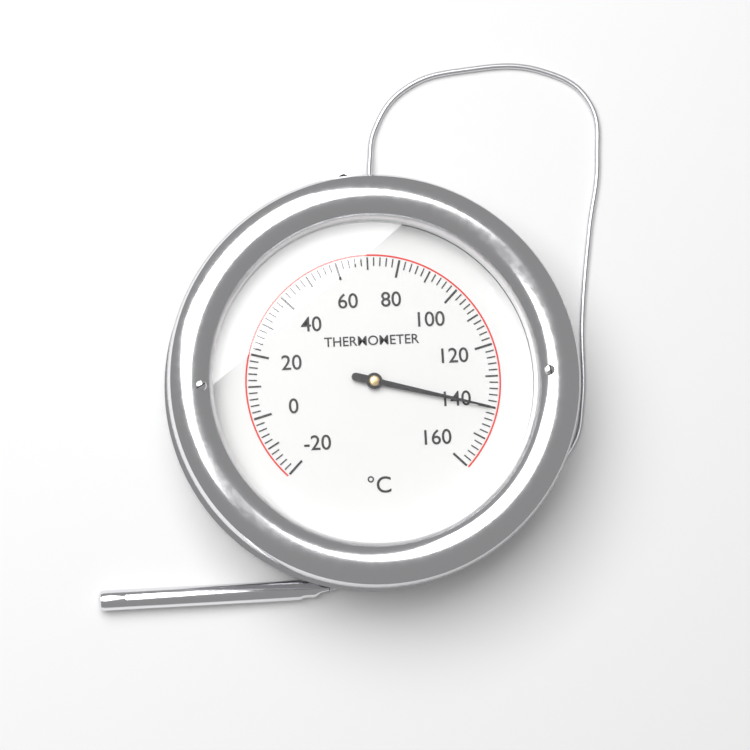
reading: 140 °C
